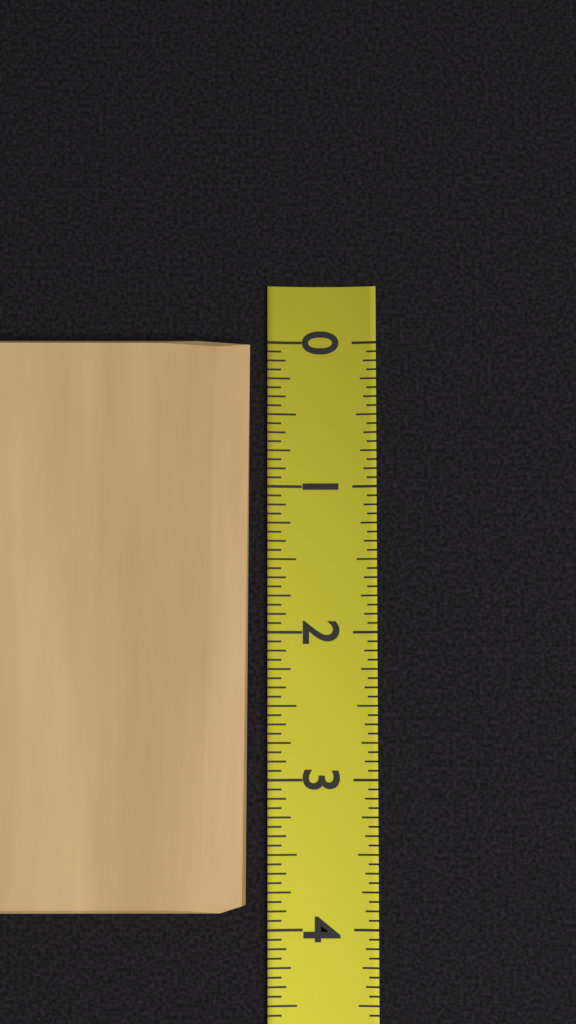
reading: 3.8750 (no unit)
